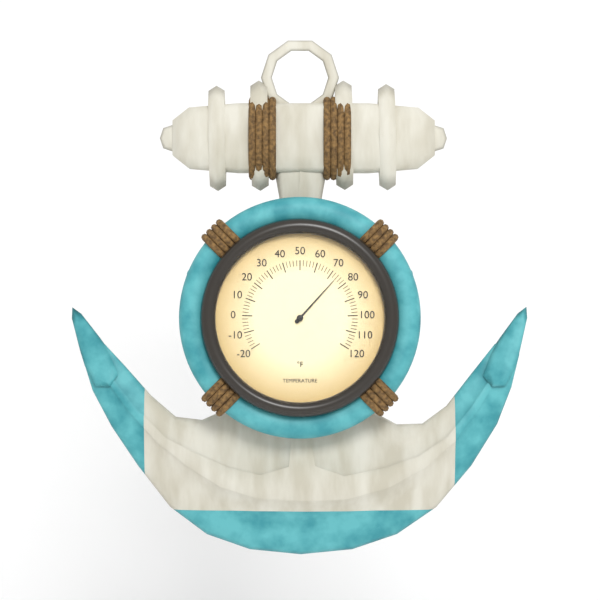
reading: 74 °F
